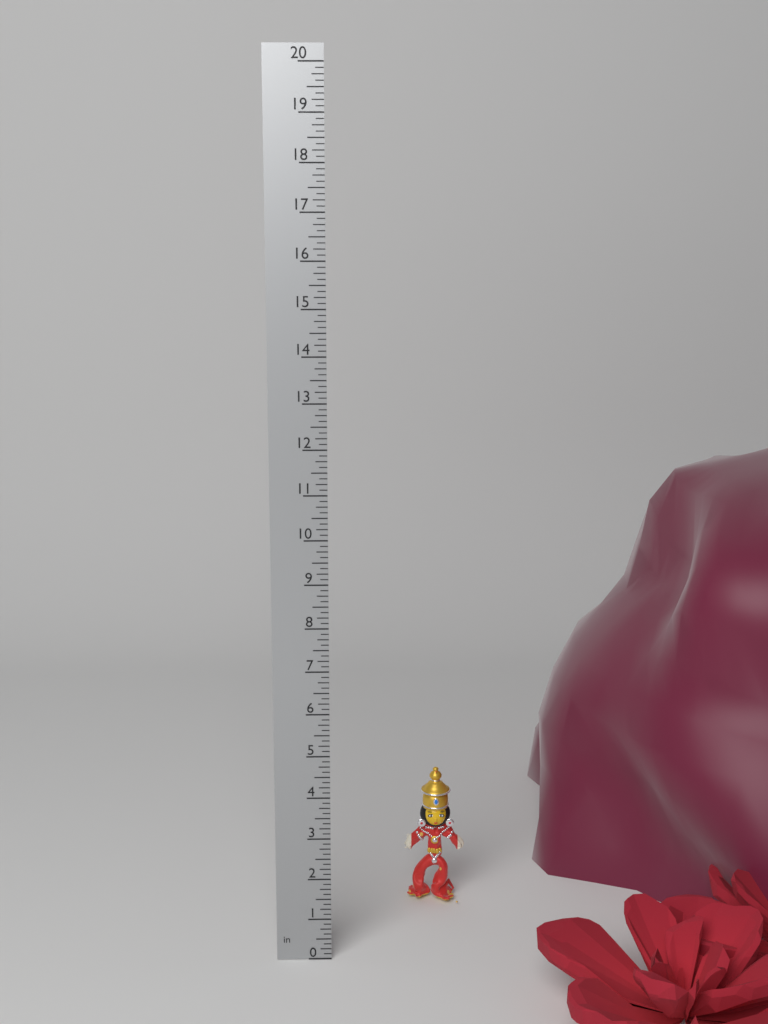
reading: 3.500 in
